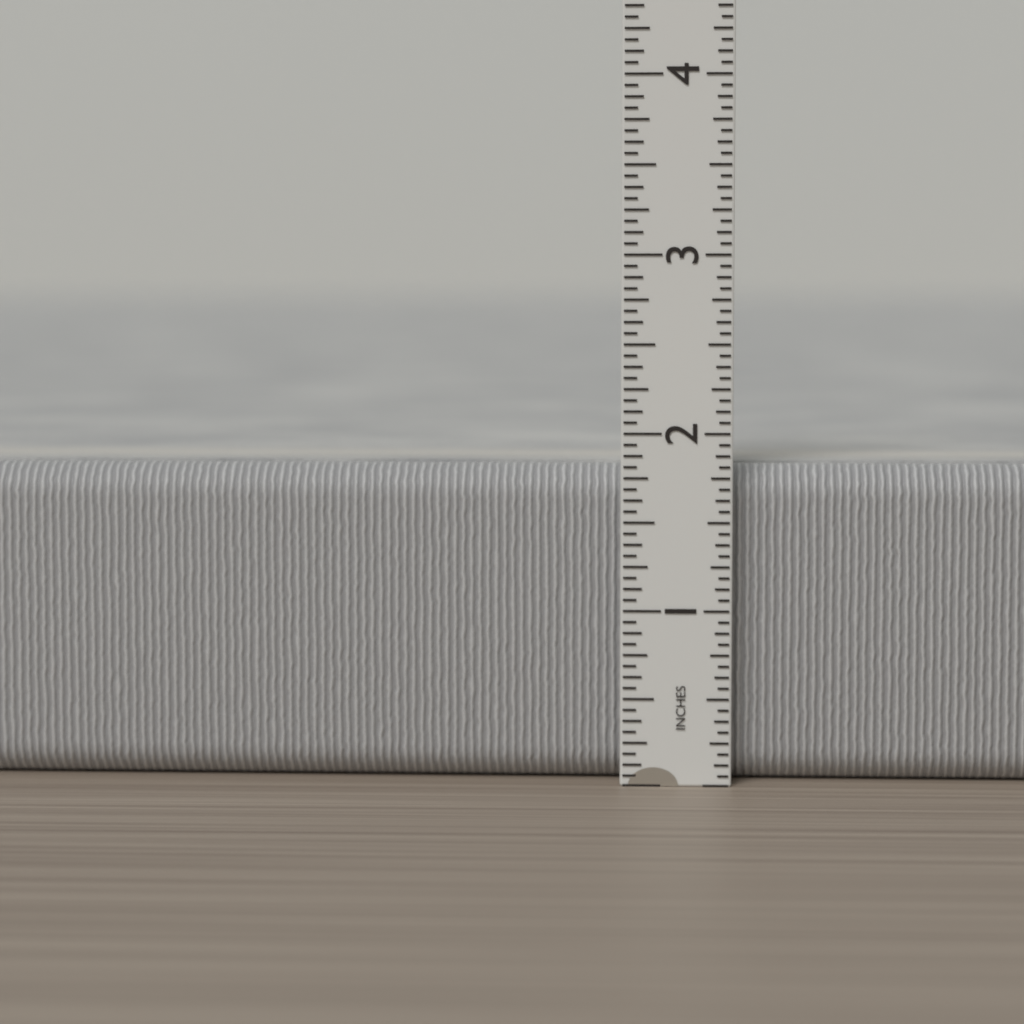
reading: 1.8125 in
